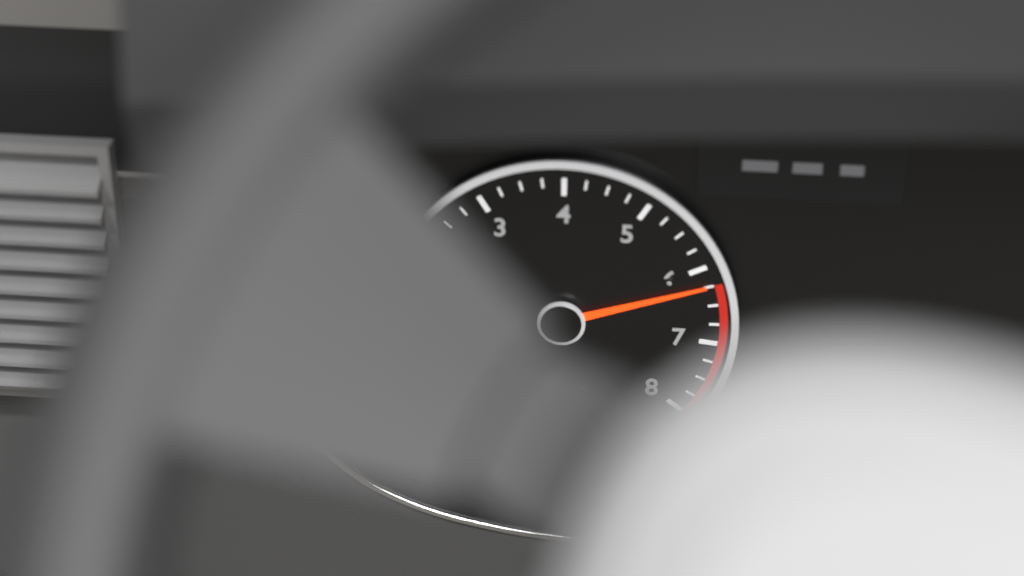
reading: 6.25 x1000 rpm
